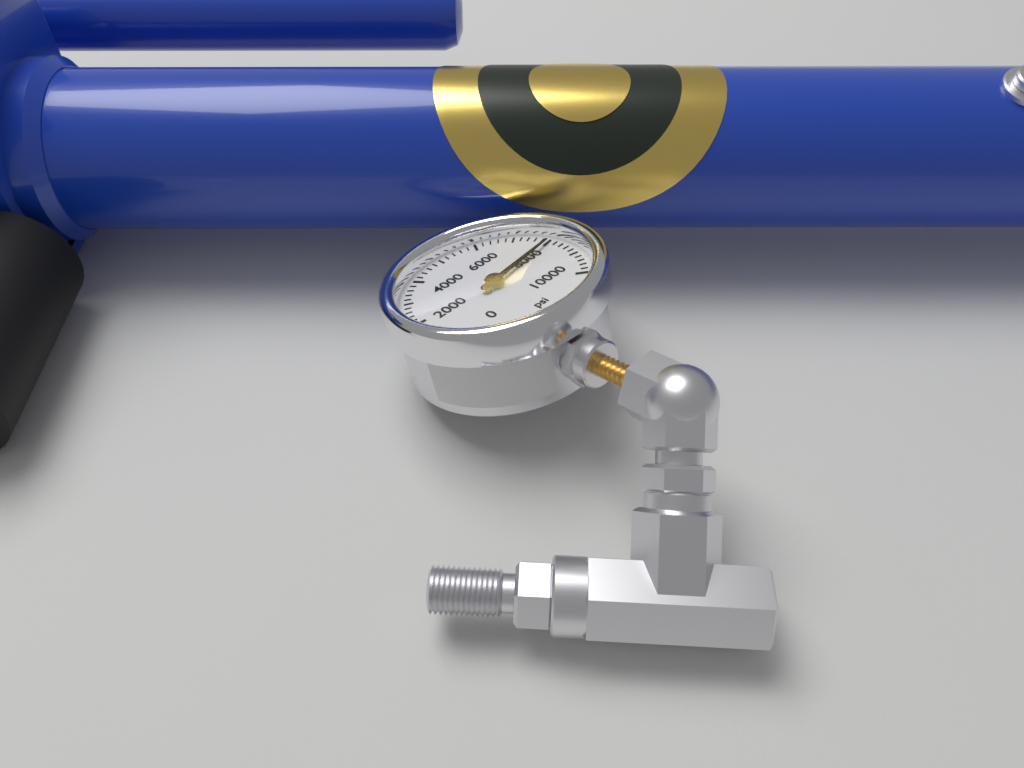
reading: 8000 psi
